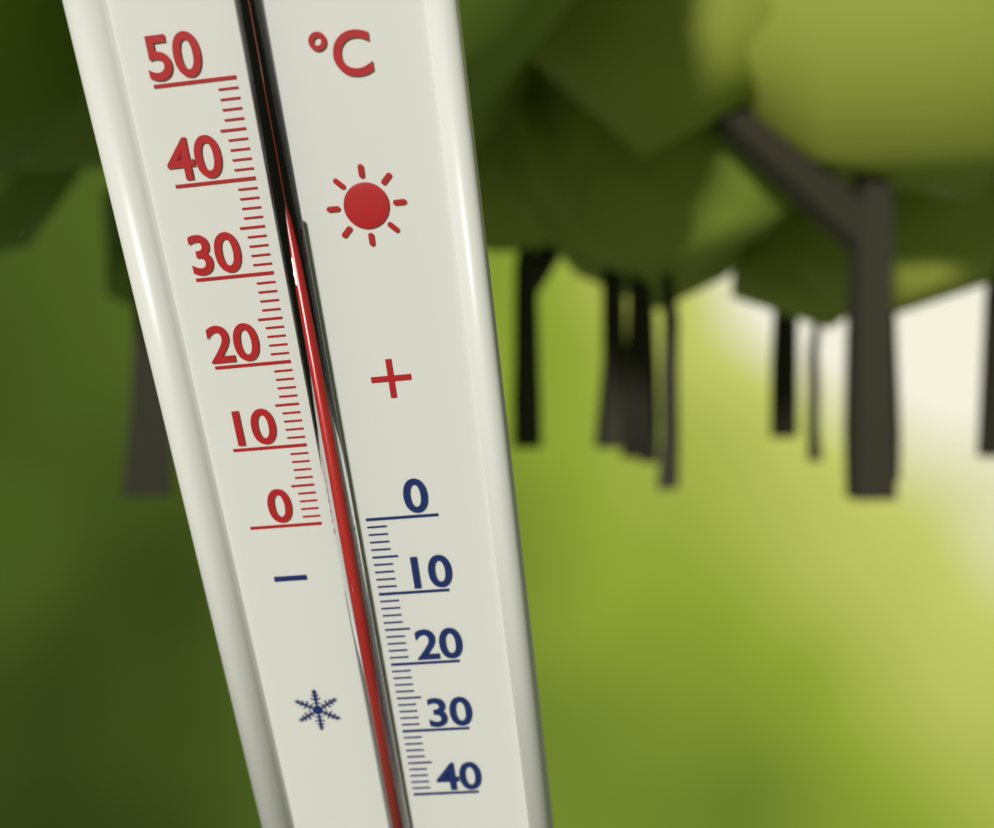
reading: 36 °C
